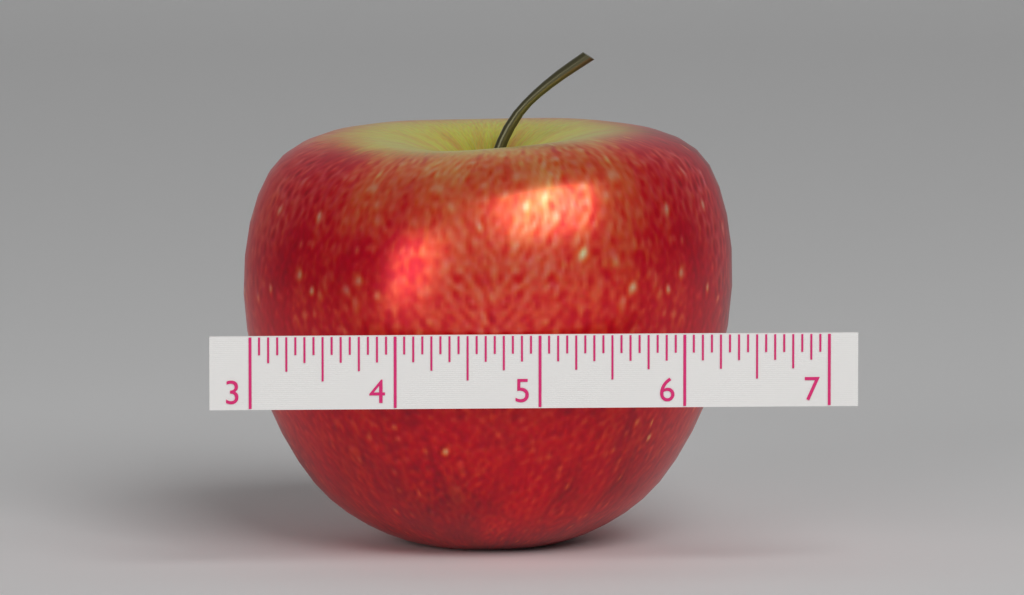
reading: 6.4375 (no unit)
